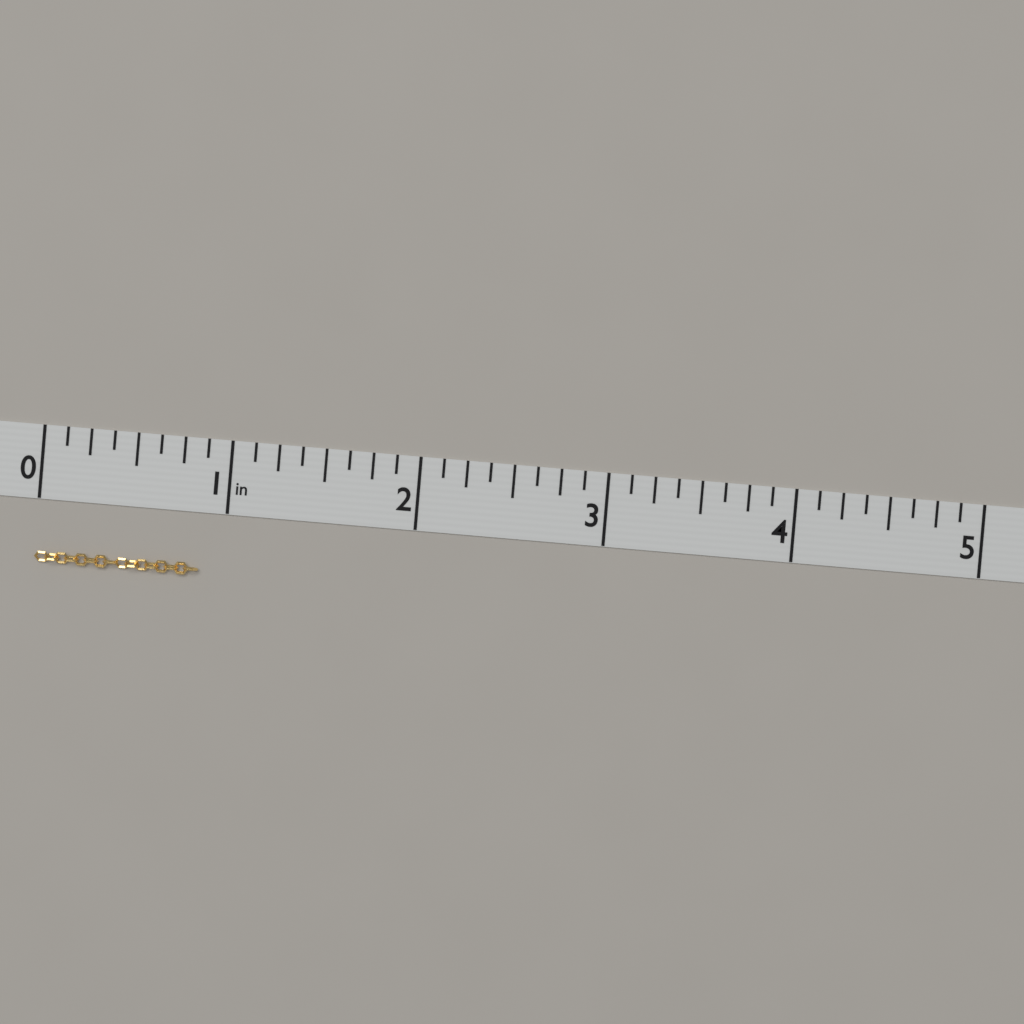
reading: 0.875 in
